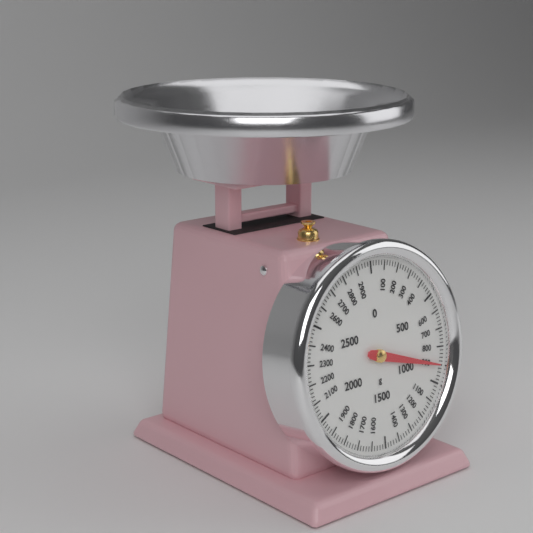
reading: 900 g
